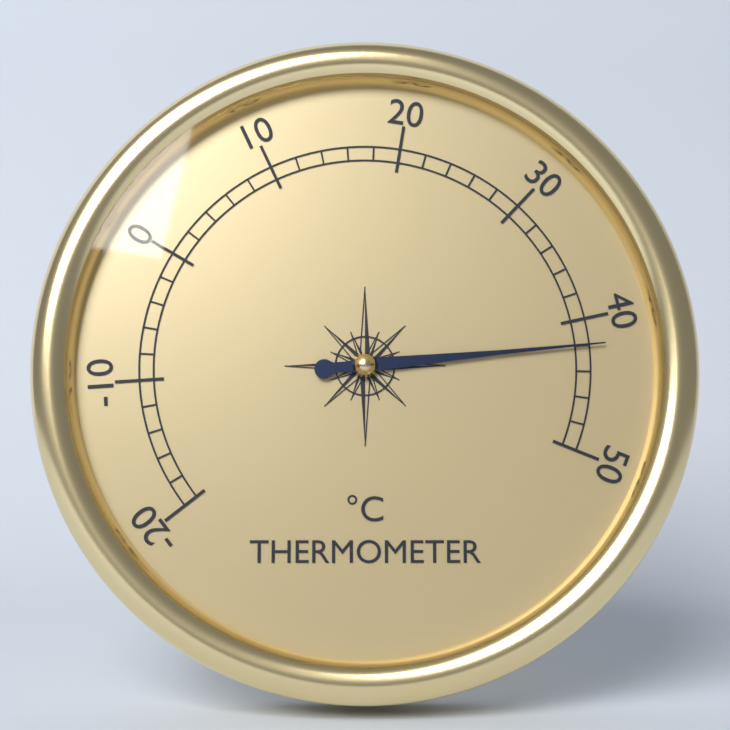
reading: 42 °C
